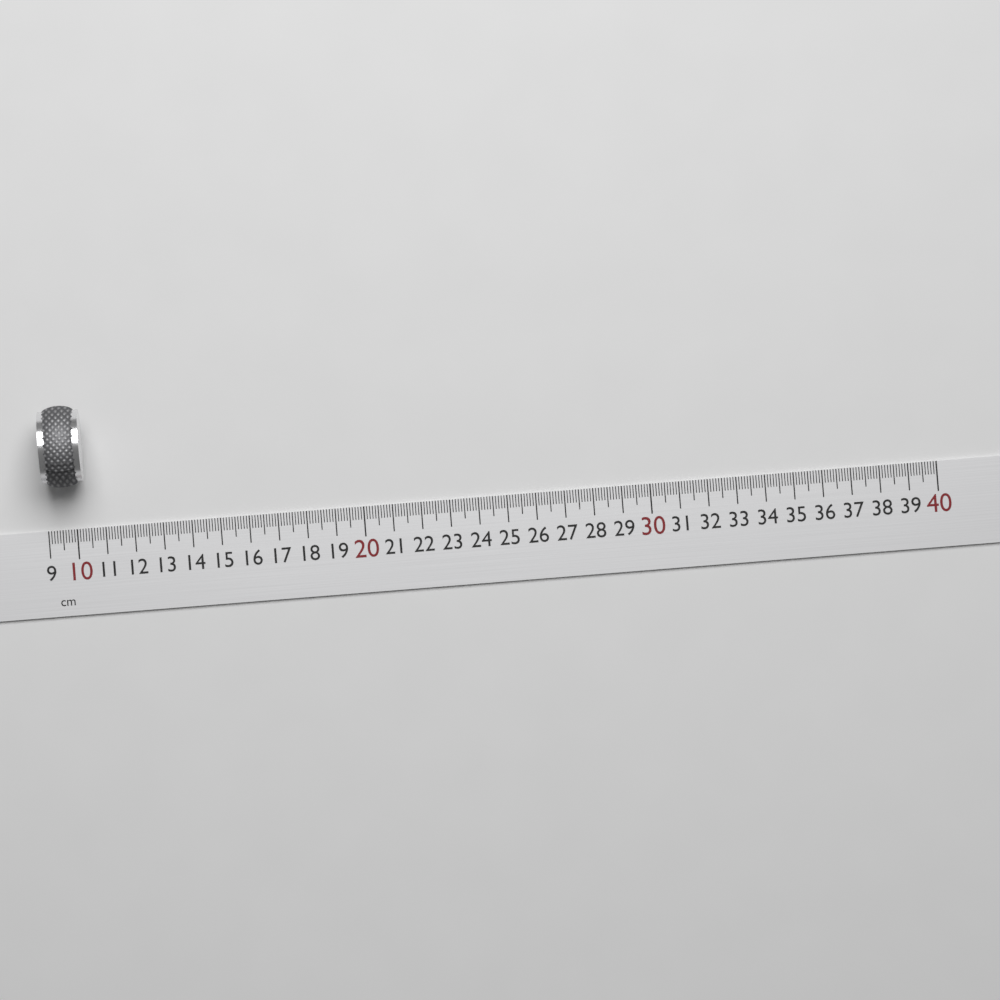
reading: 10.4 cm
